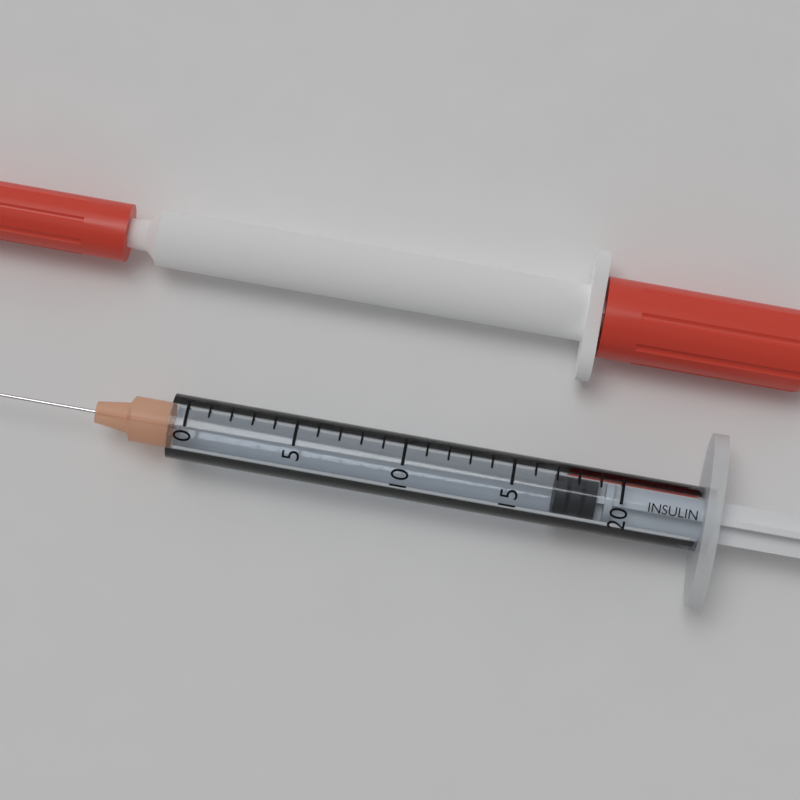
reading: 17 (no unit)
